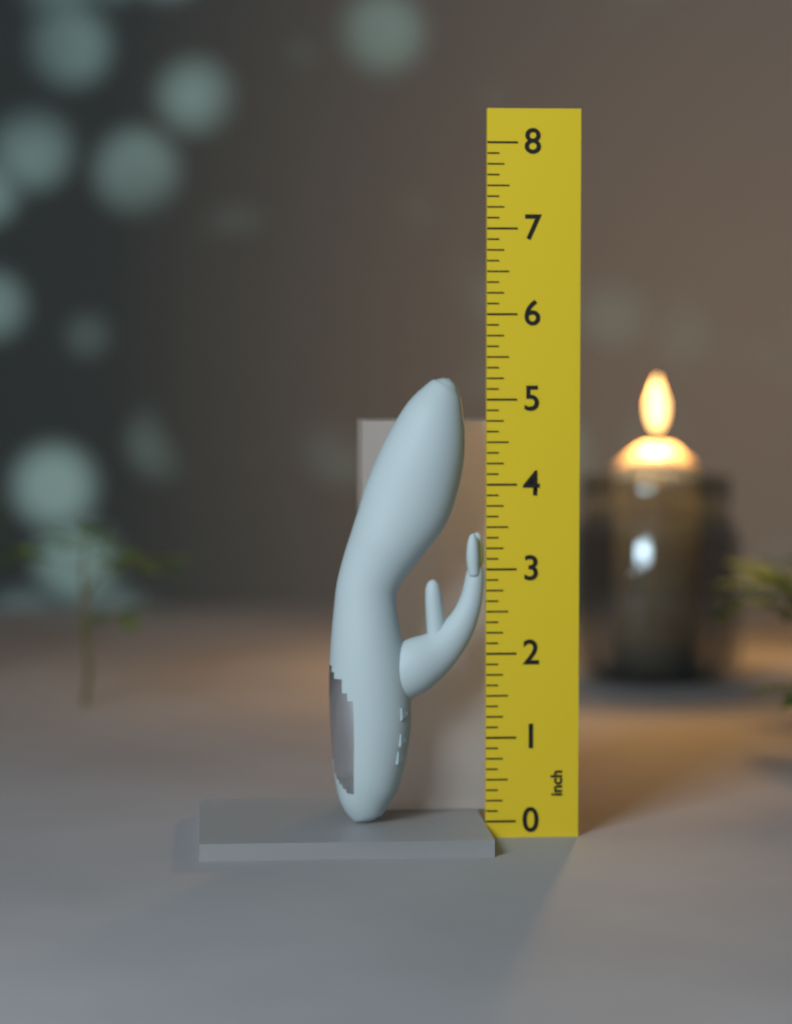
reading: 5.250 inch
